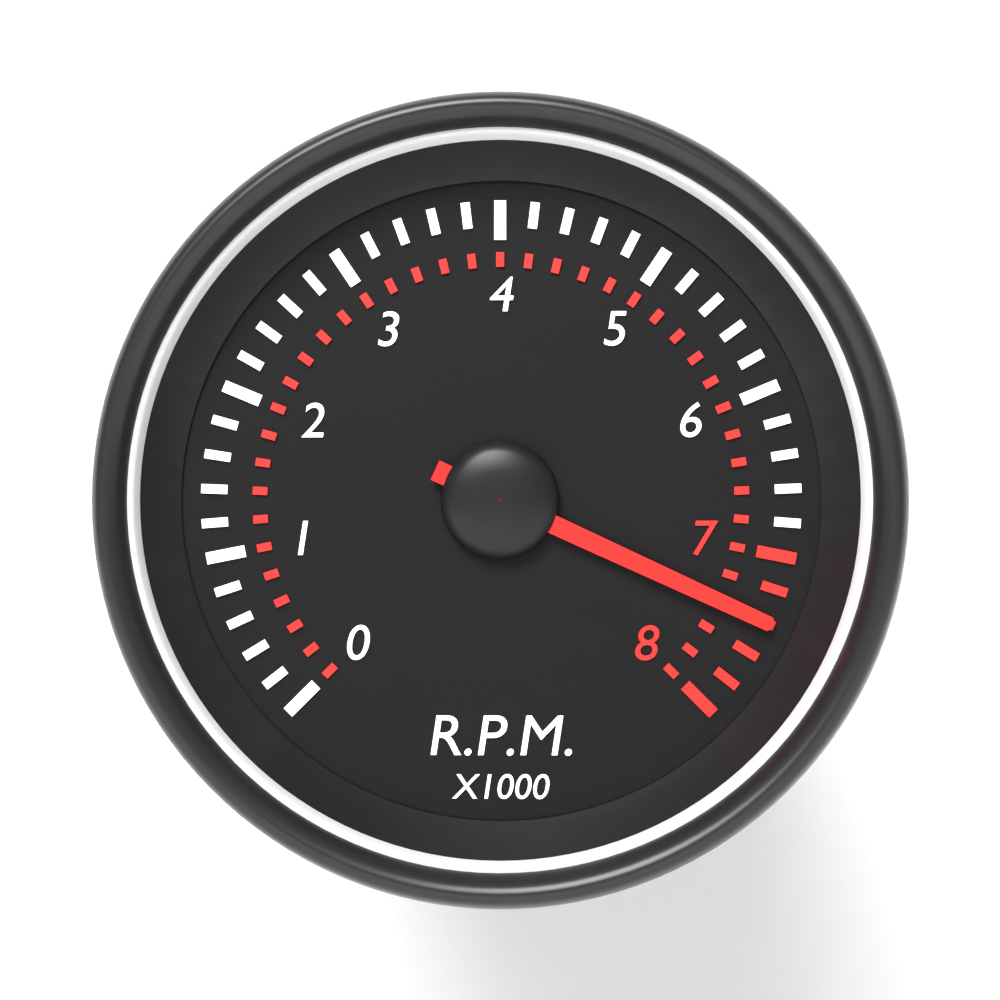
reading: 7.4 x1000 RPM
